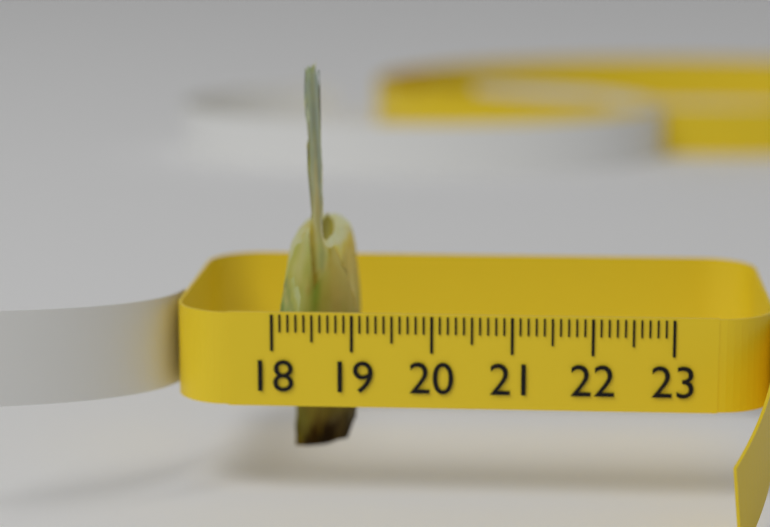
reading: 19.0 (no unit)
